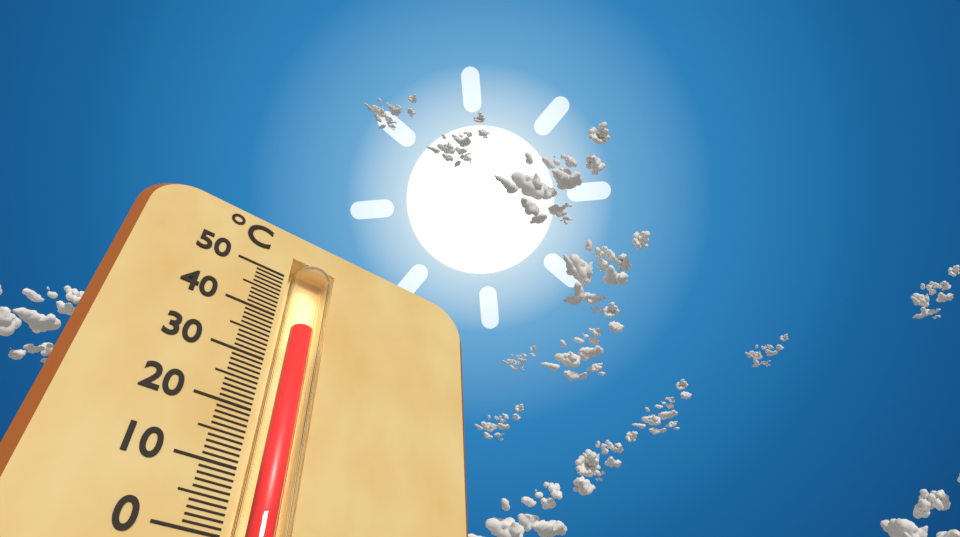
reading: 39 °C
